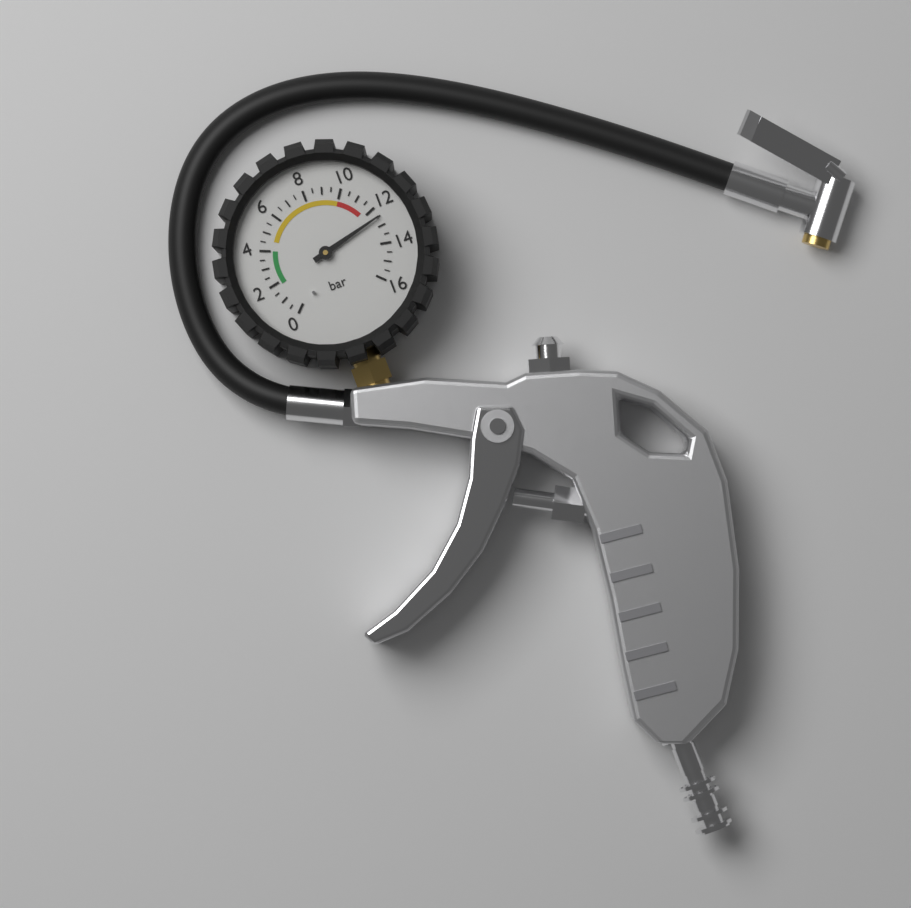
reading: 12.5 bar
